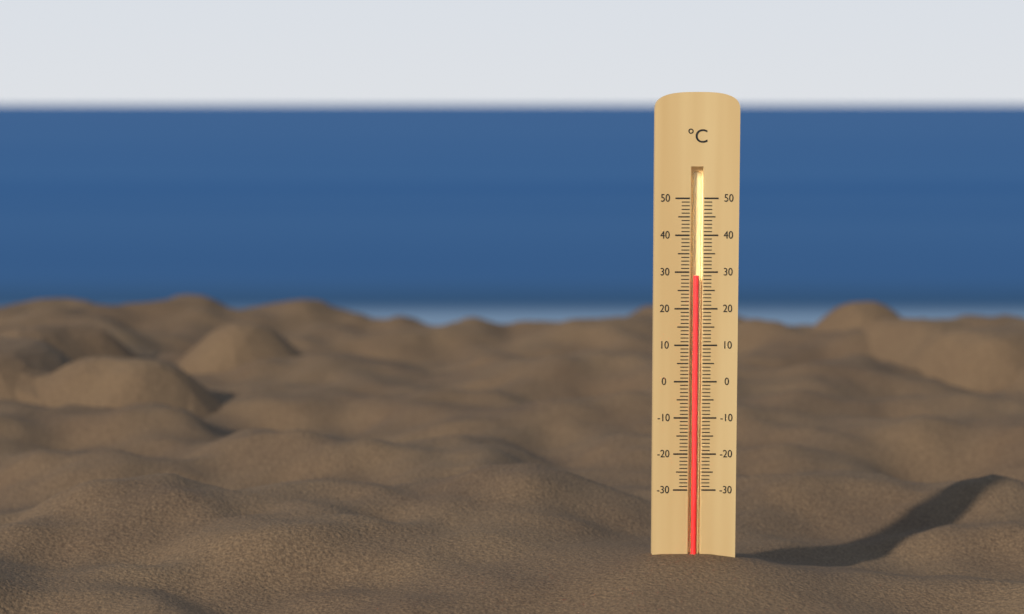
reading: 29 °C
